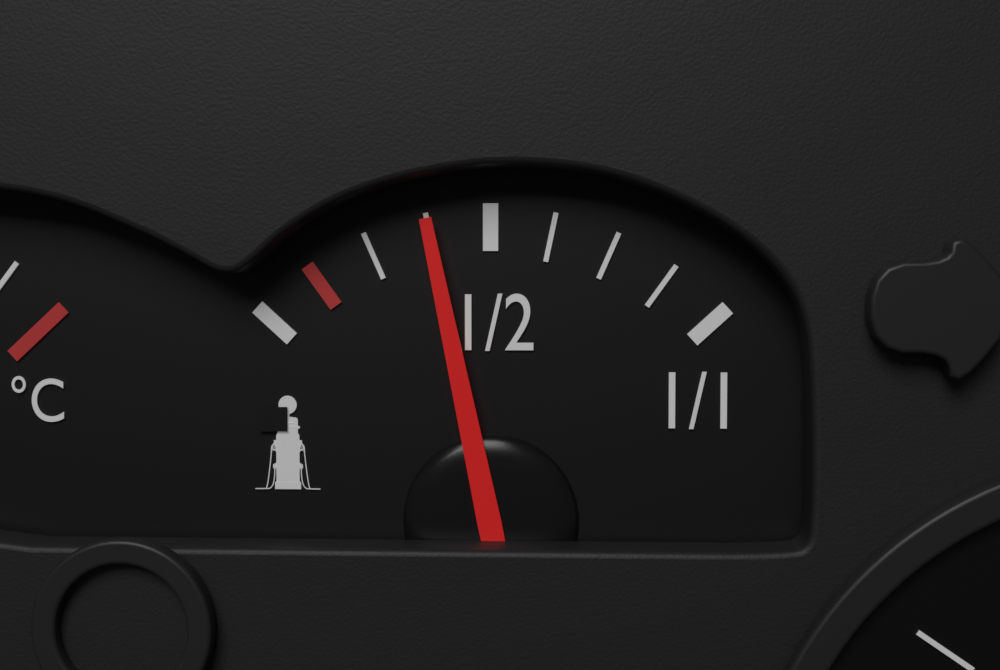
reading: 0.375 (no unit)
